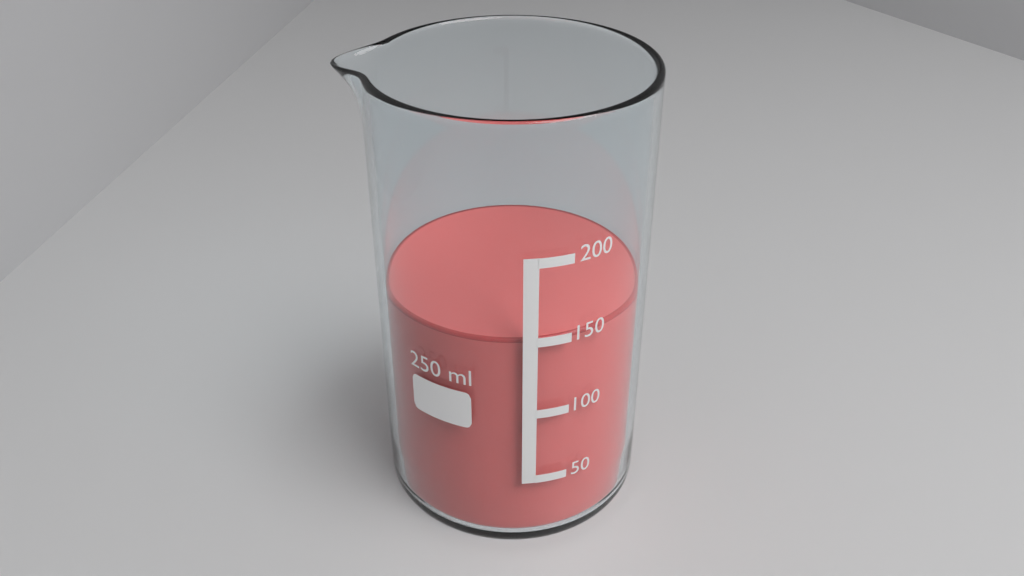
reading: 150 ml
